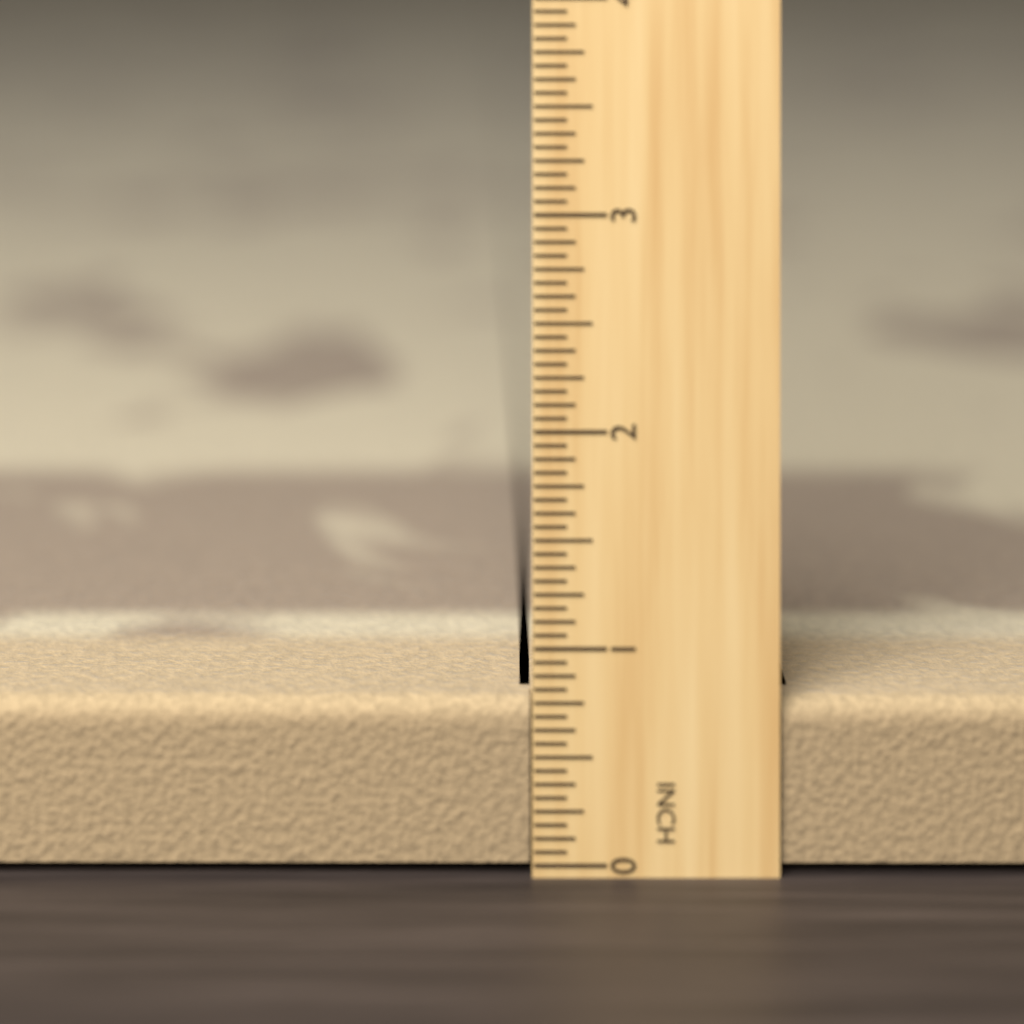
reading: 0.7500 in
